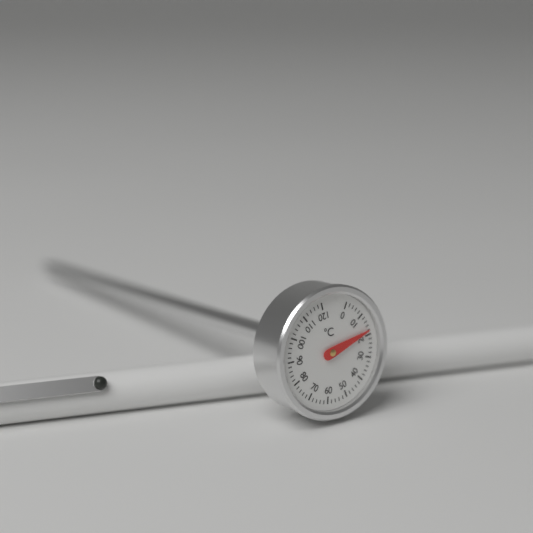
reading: 18 °C
